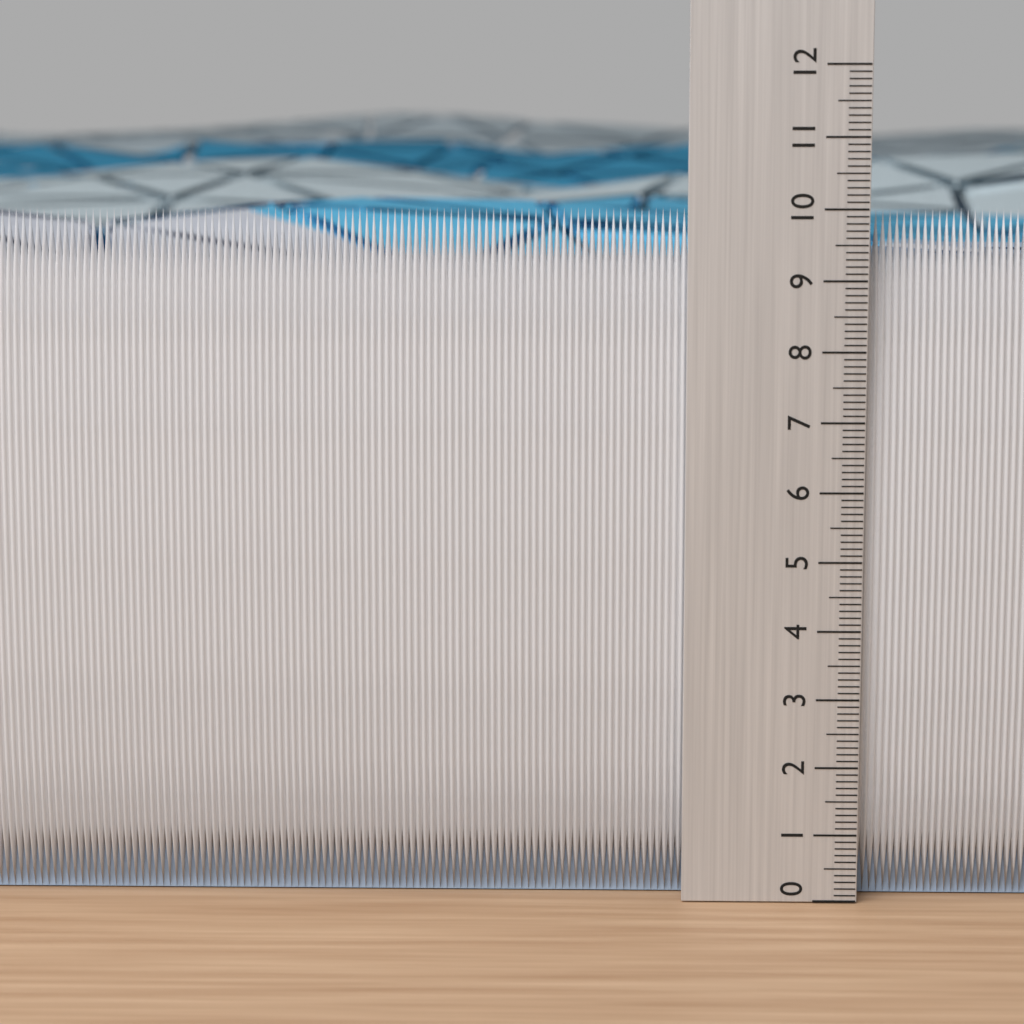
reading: 10.0 (no unit)
